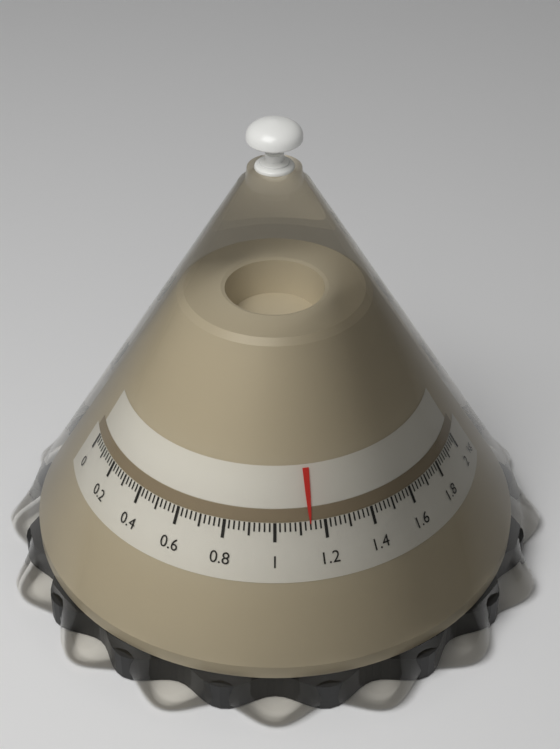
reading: 1.14 kg
